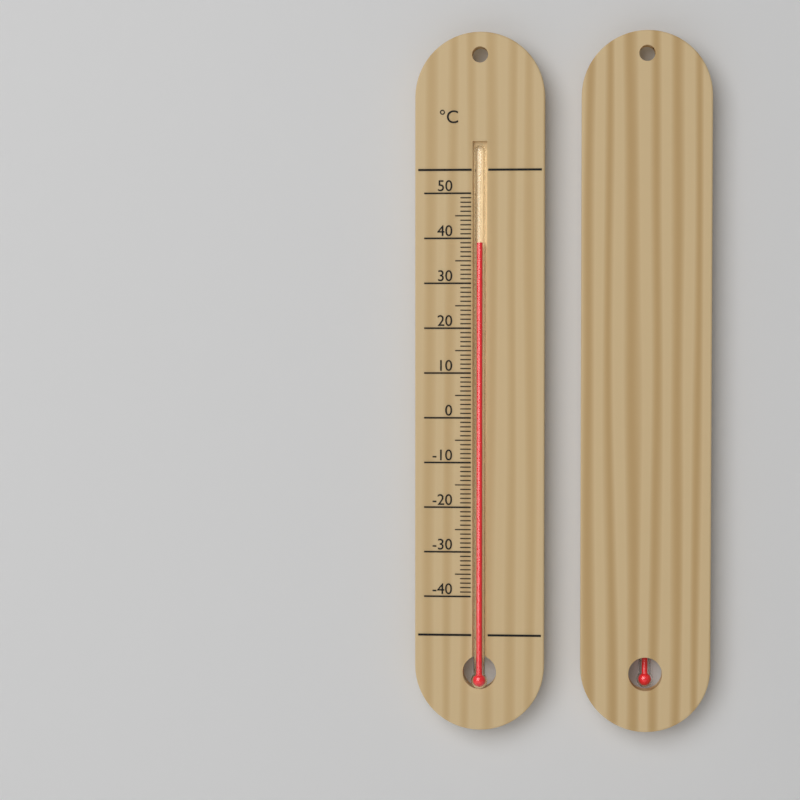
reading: 39 °C
